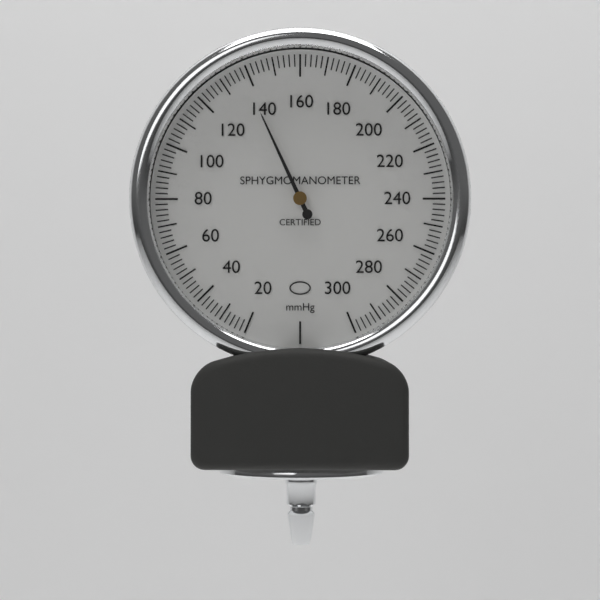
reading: 138 mmHg
